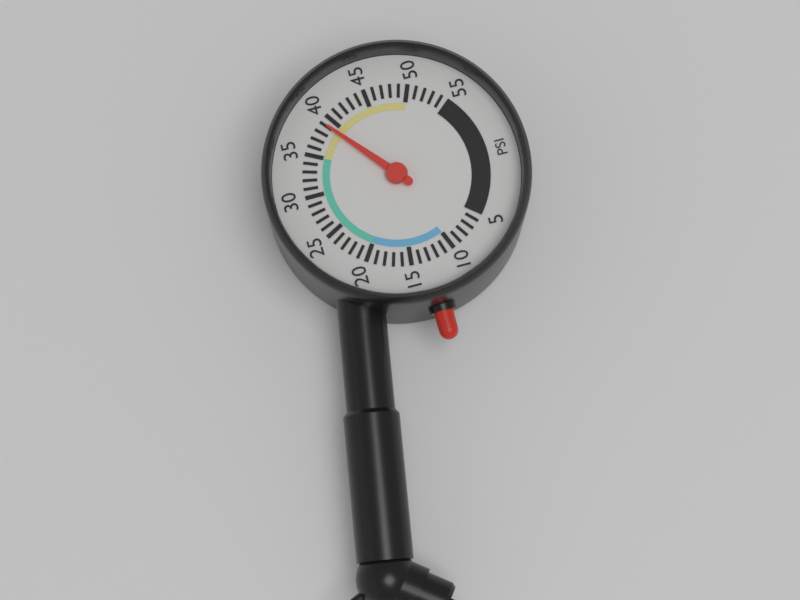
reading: 39 psi
